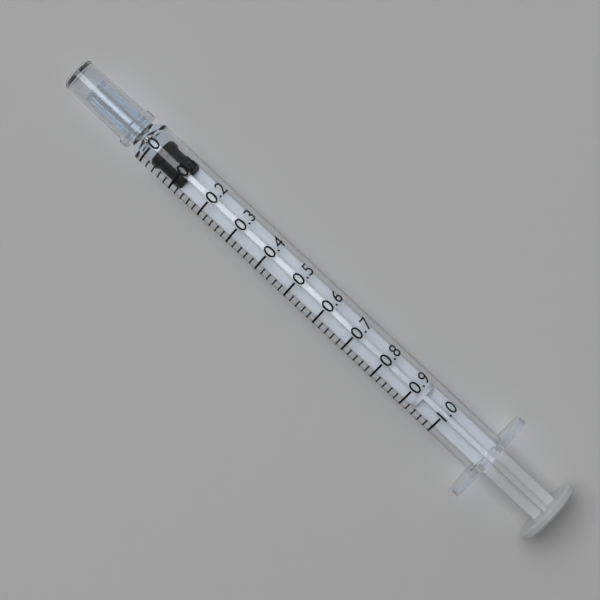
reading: 0.02 (no unit)
